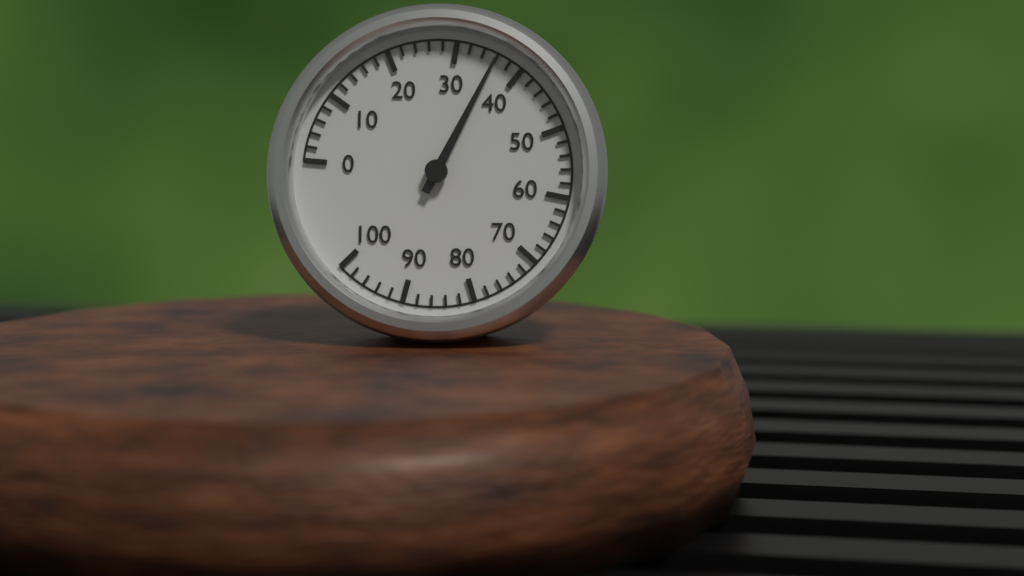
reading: 36 (no unit)
